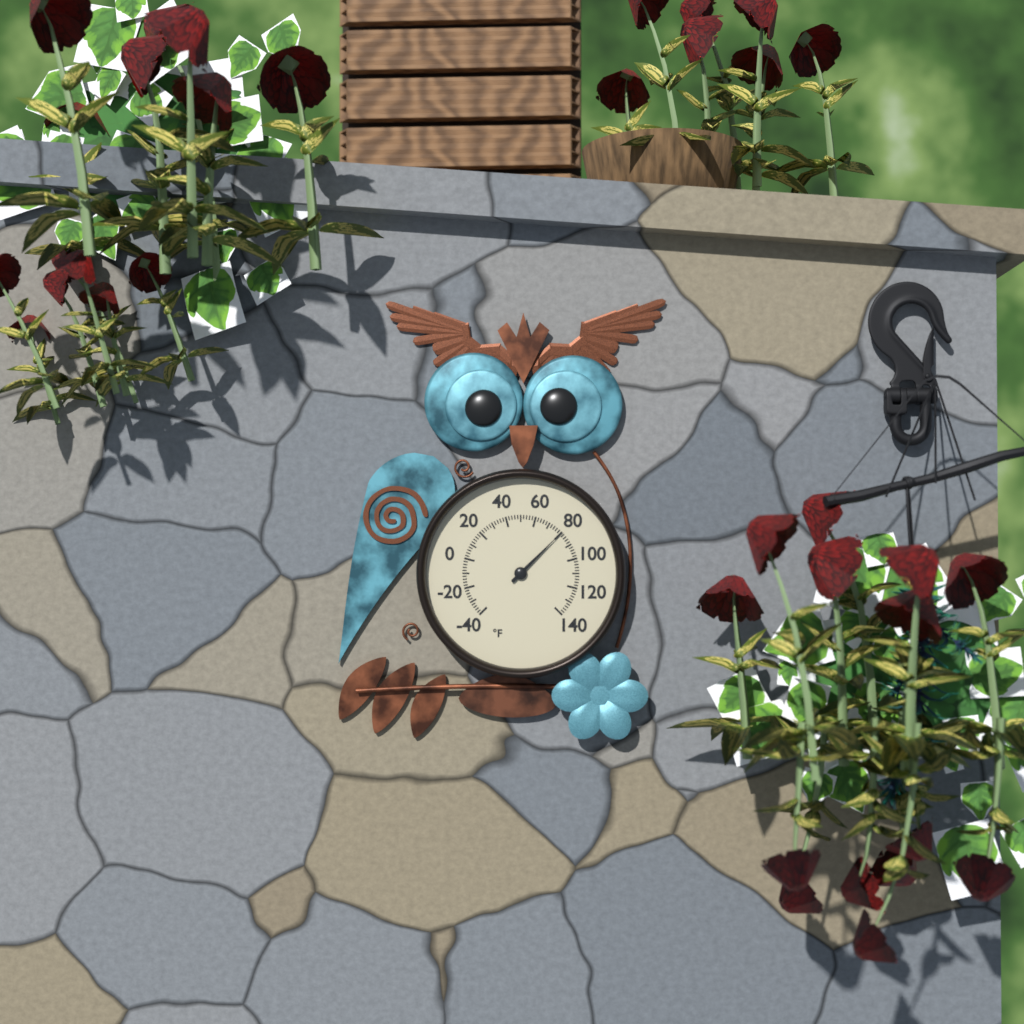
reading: 80 °F
